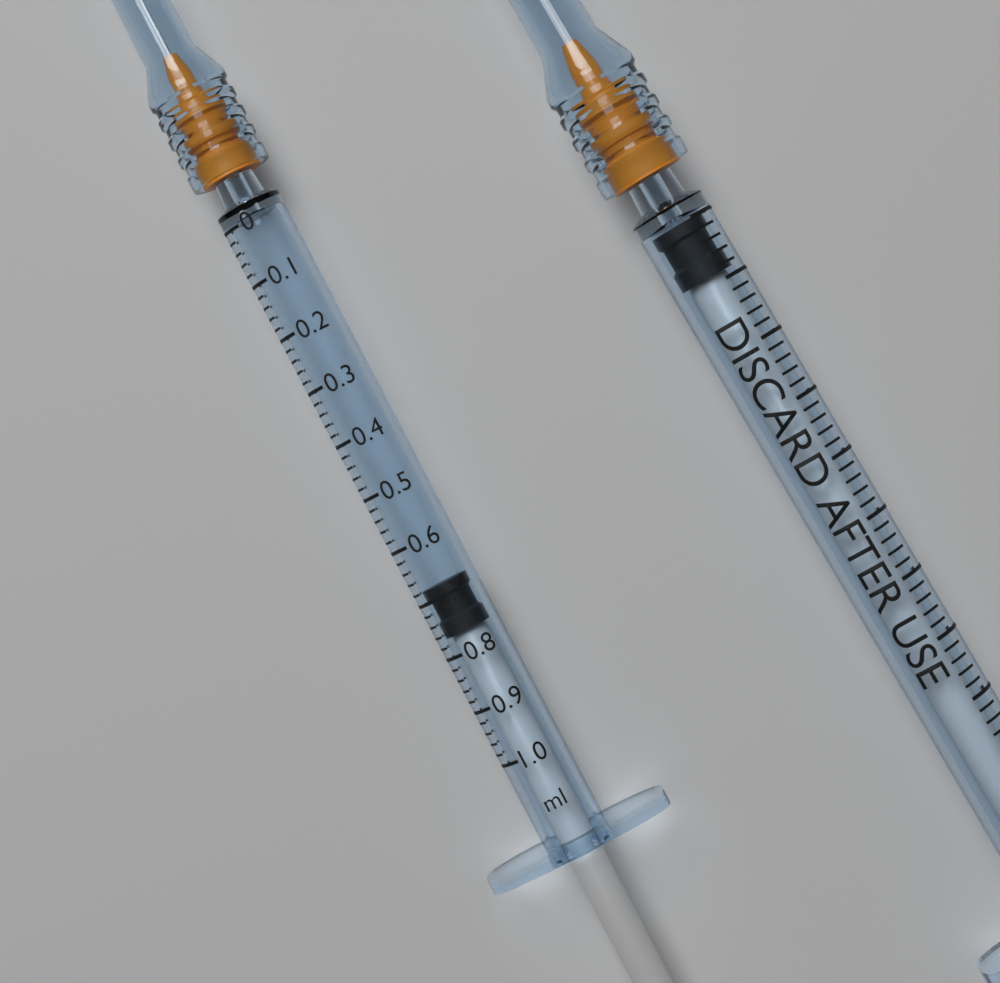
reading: 0.68 ml
